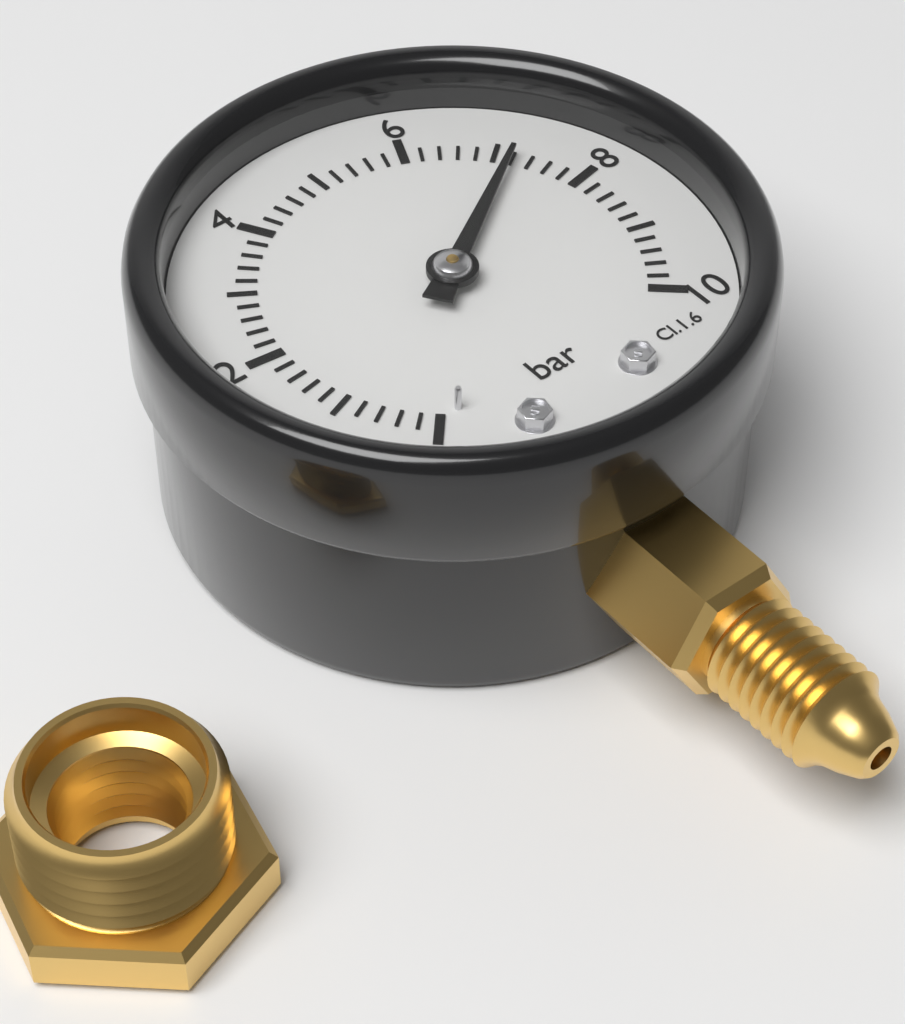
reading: 7.2 bar
